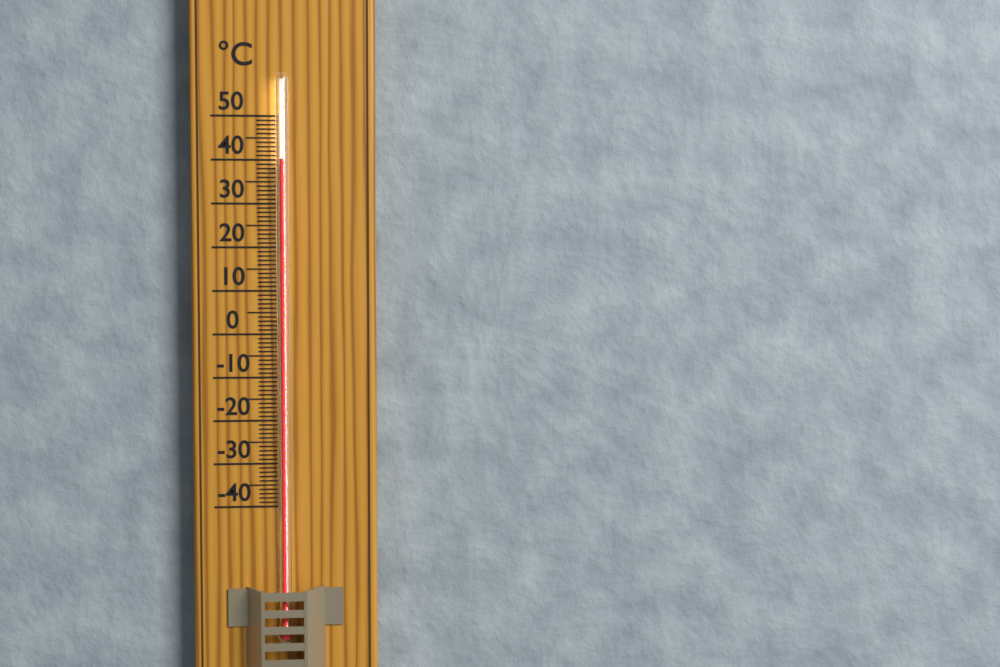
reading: 40 °C
